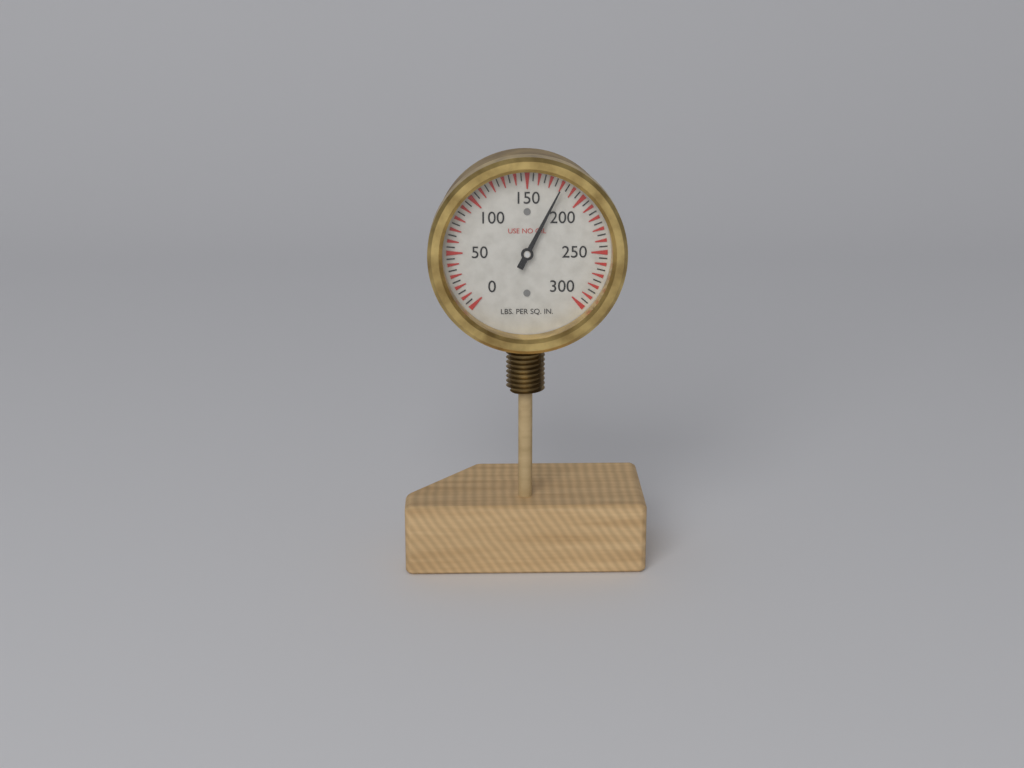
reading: 180 psi
